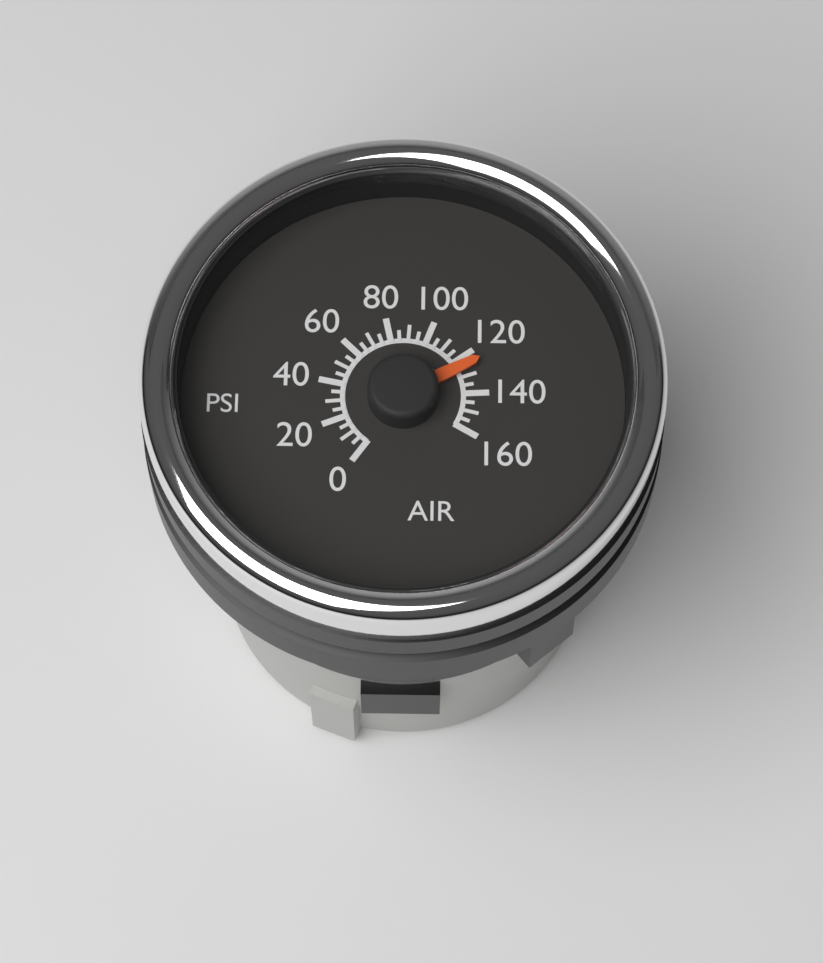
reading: 125 psi
